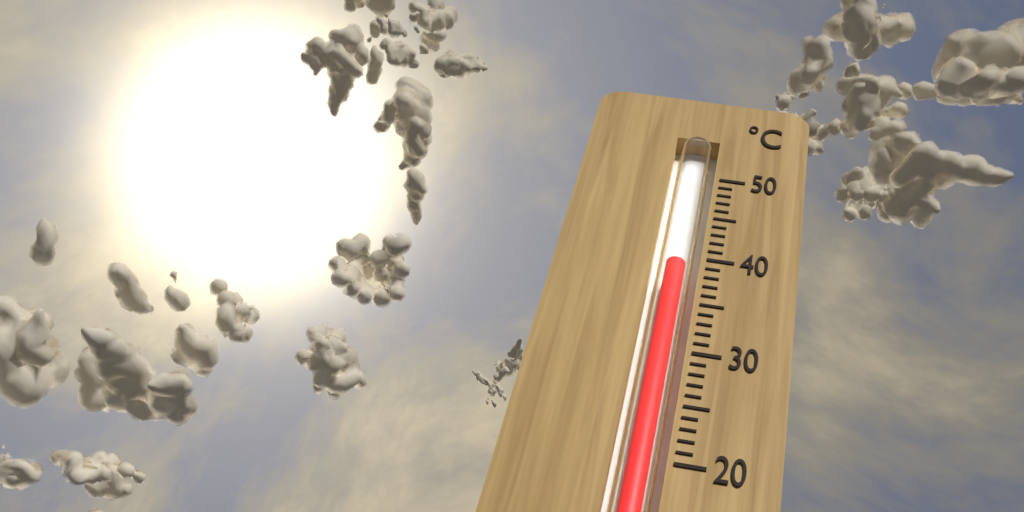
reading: 39 °C
